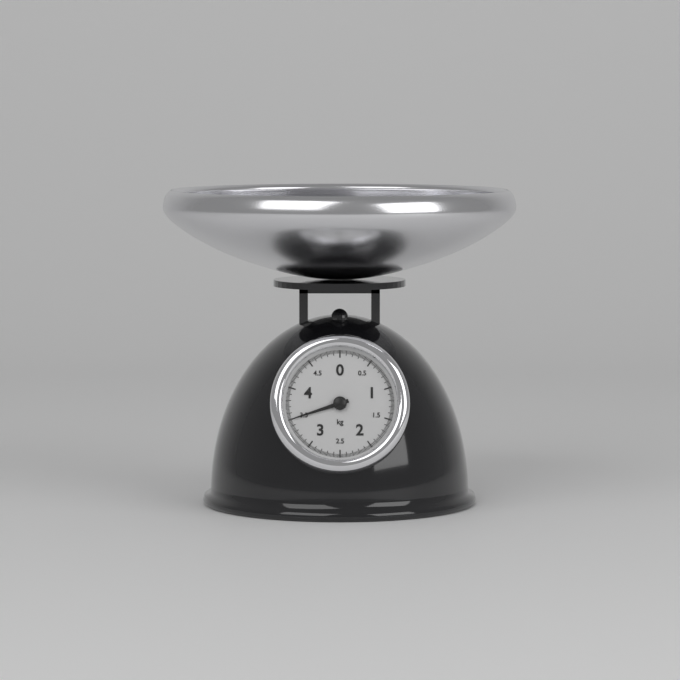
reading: 3.50 kg
